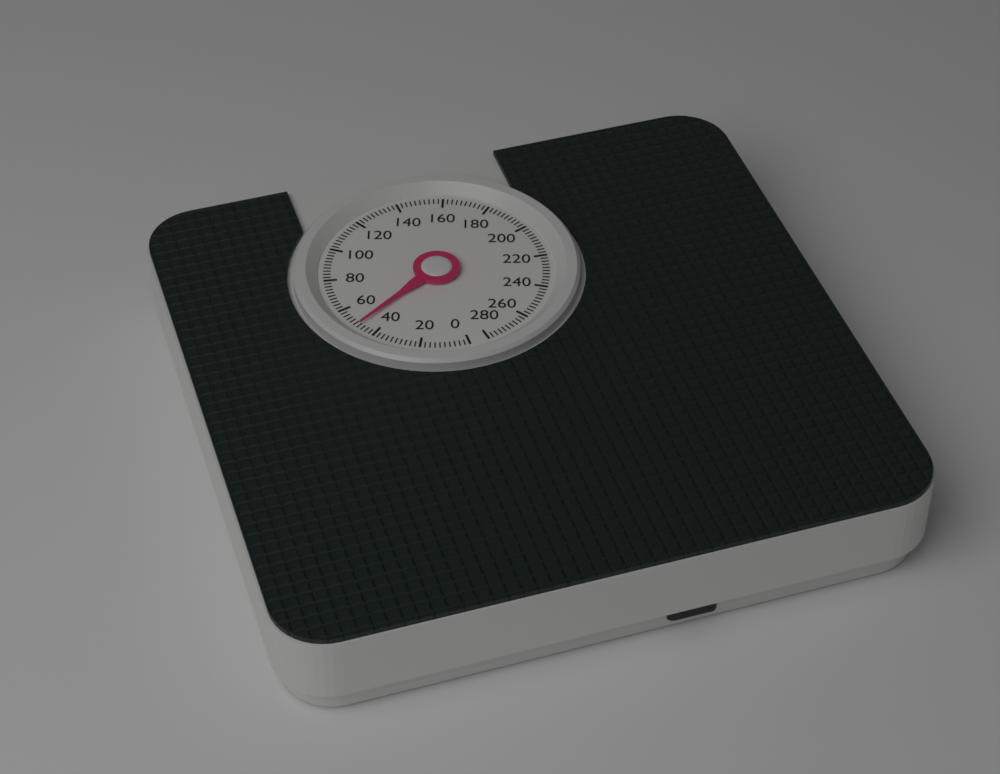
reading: 48 (no unit)
